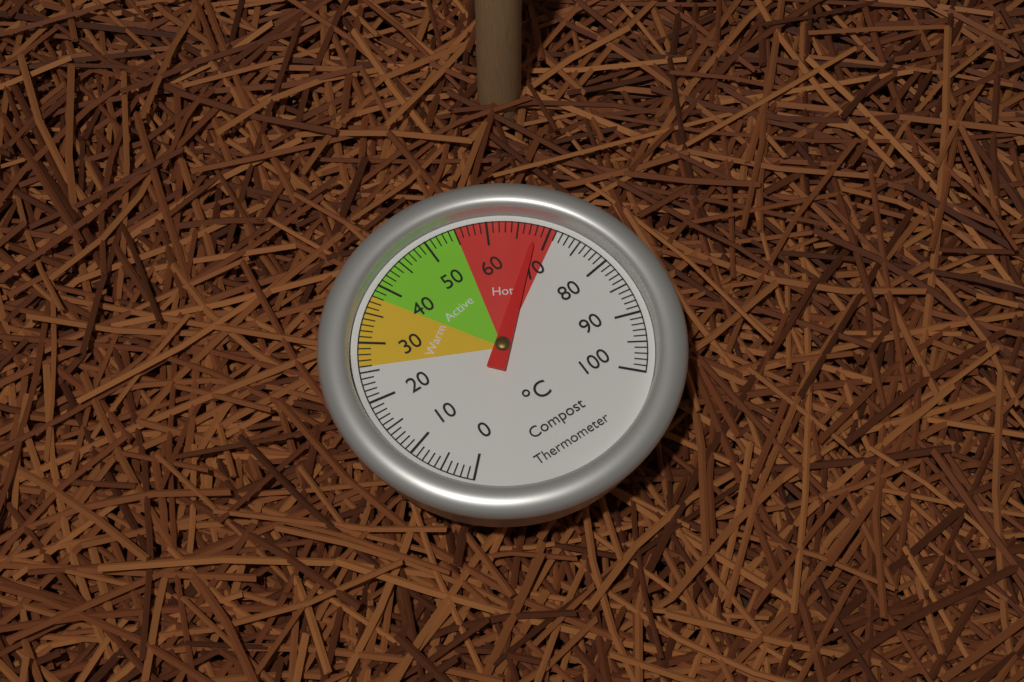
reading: 68 °C
